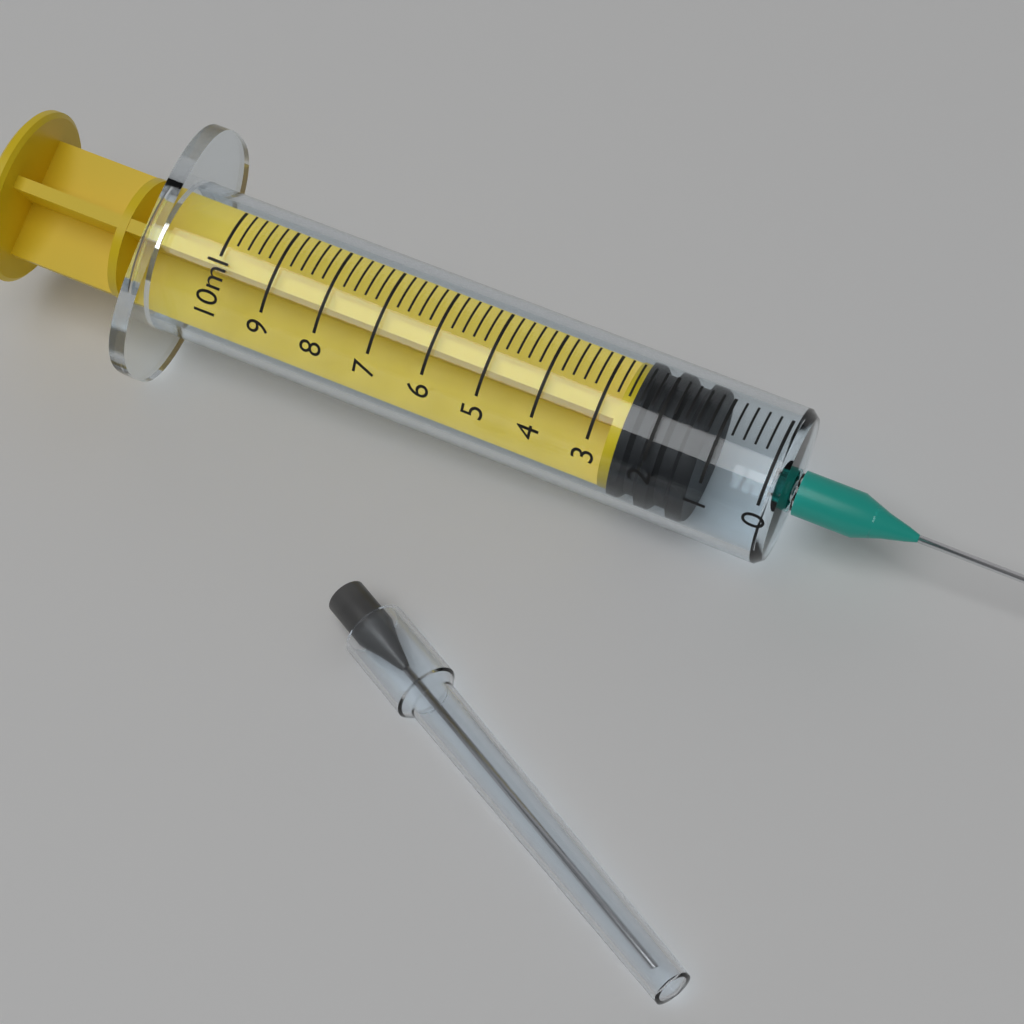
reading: 1.2 ml
